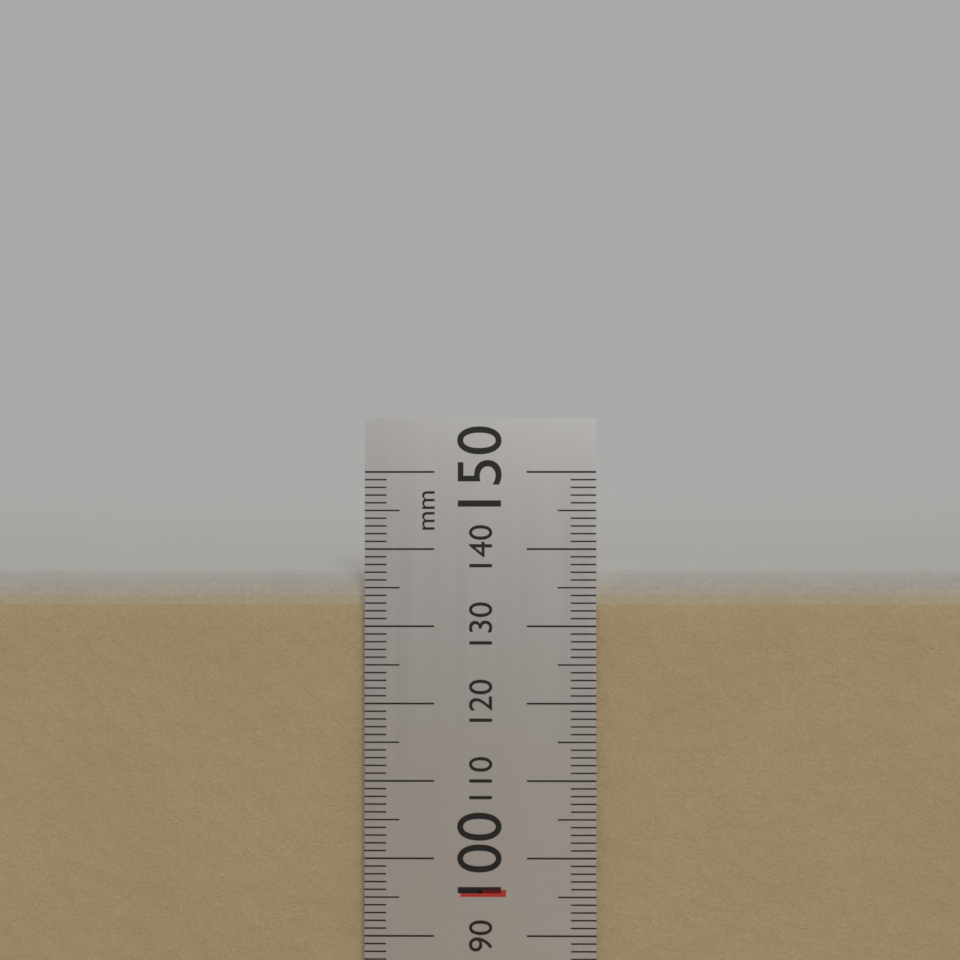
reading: 137 mm
